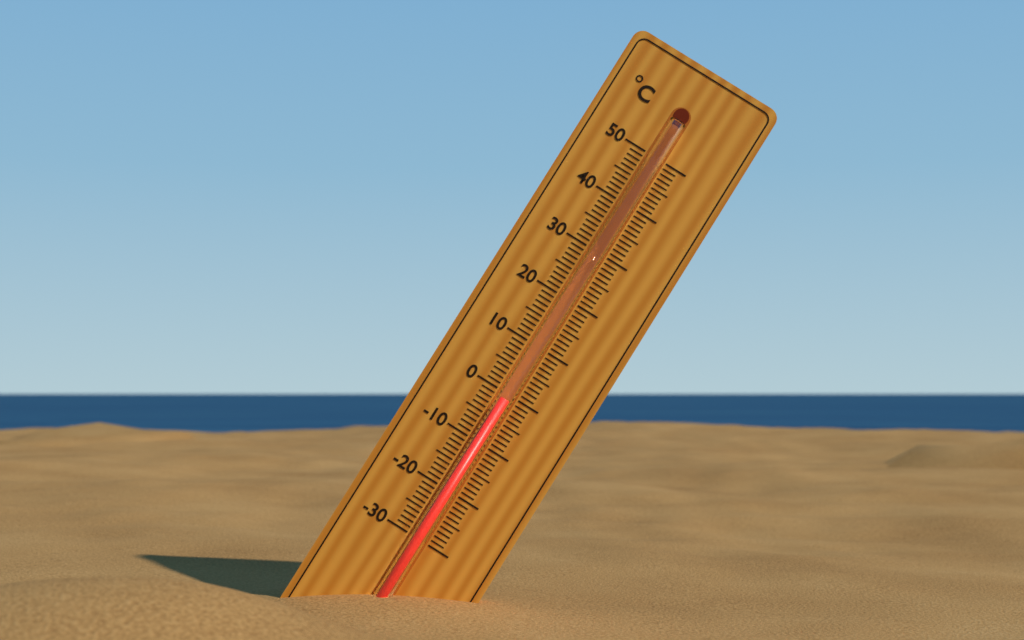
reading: -1 °C
